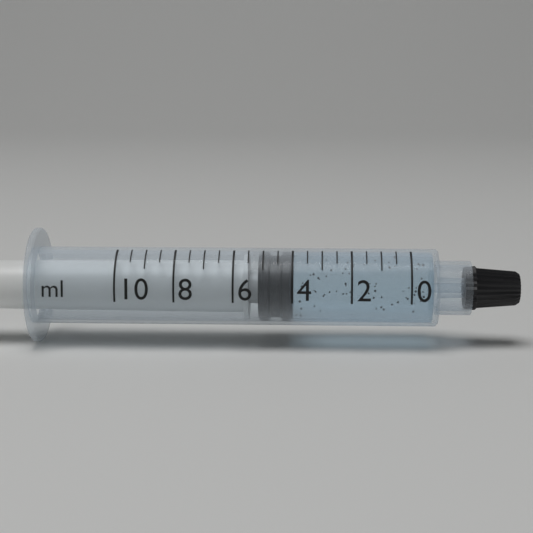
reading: 4.0 ml
